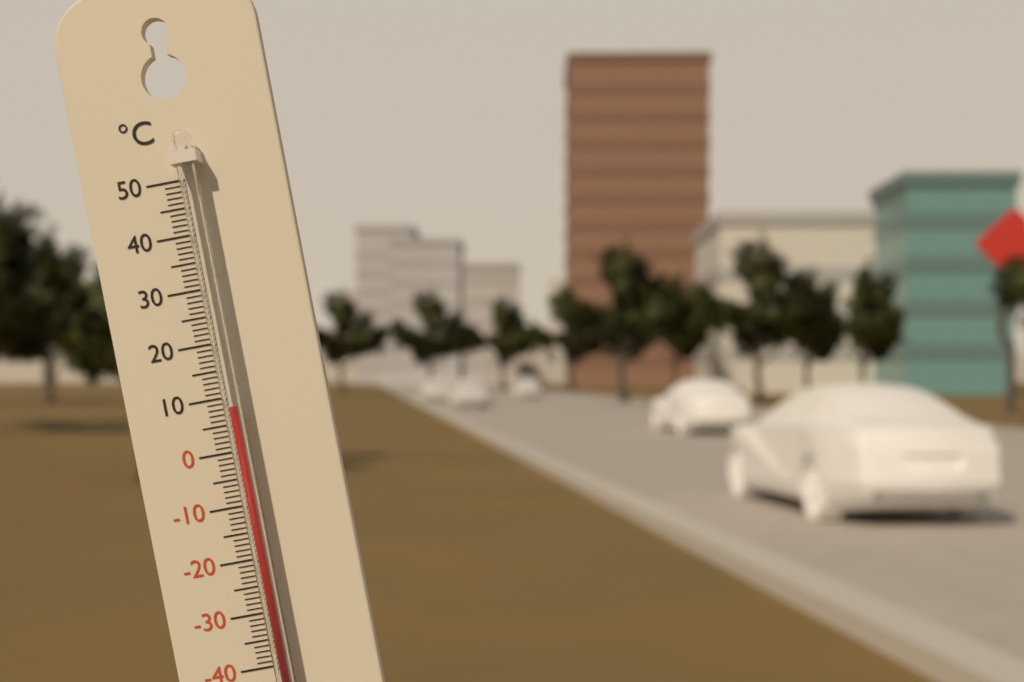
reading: 8 °C
